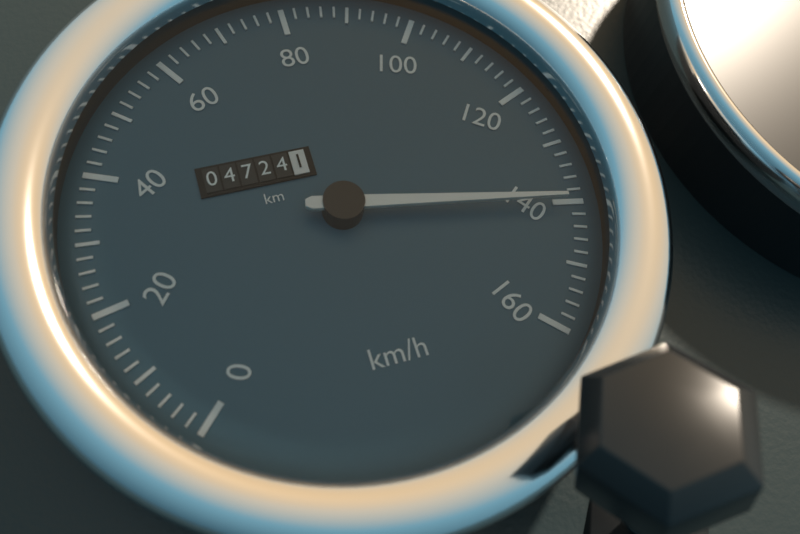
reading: 140 km/h
